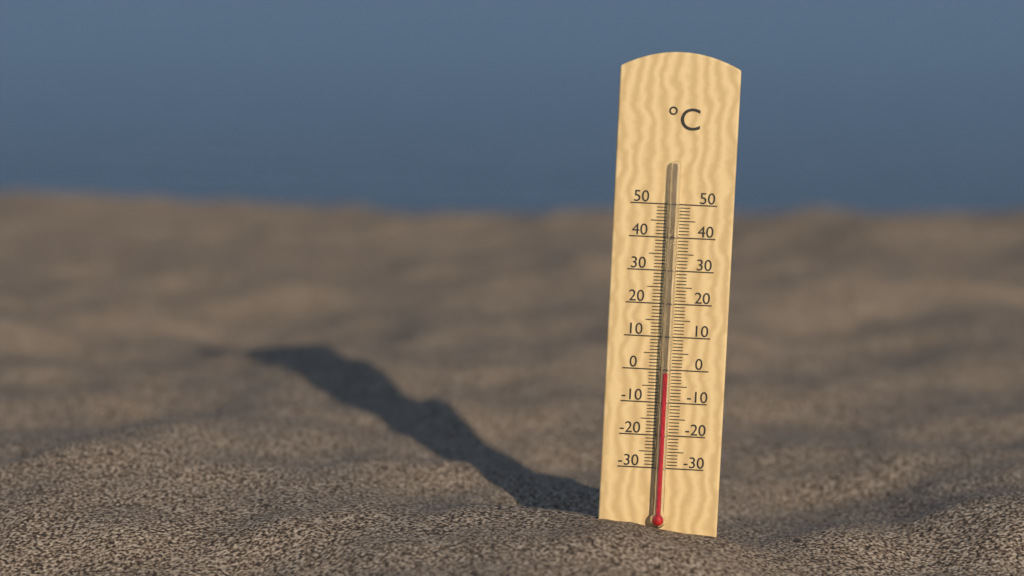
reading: -1 °C
